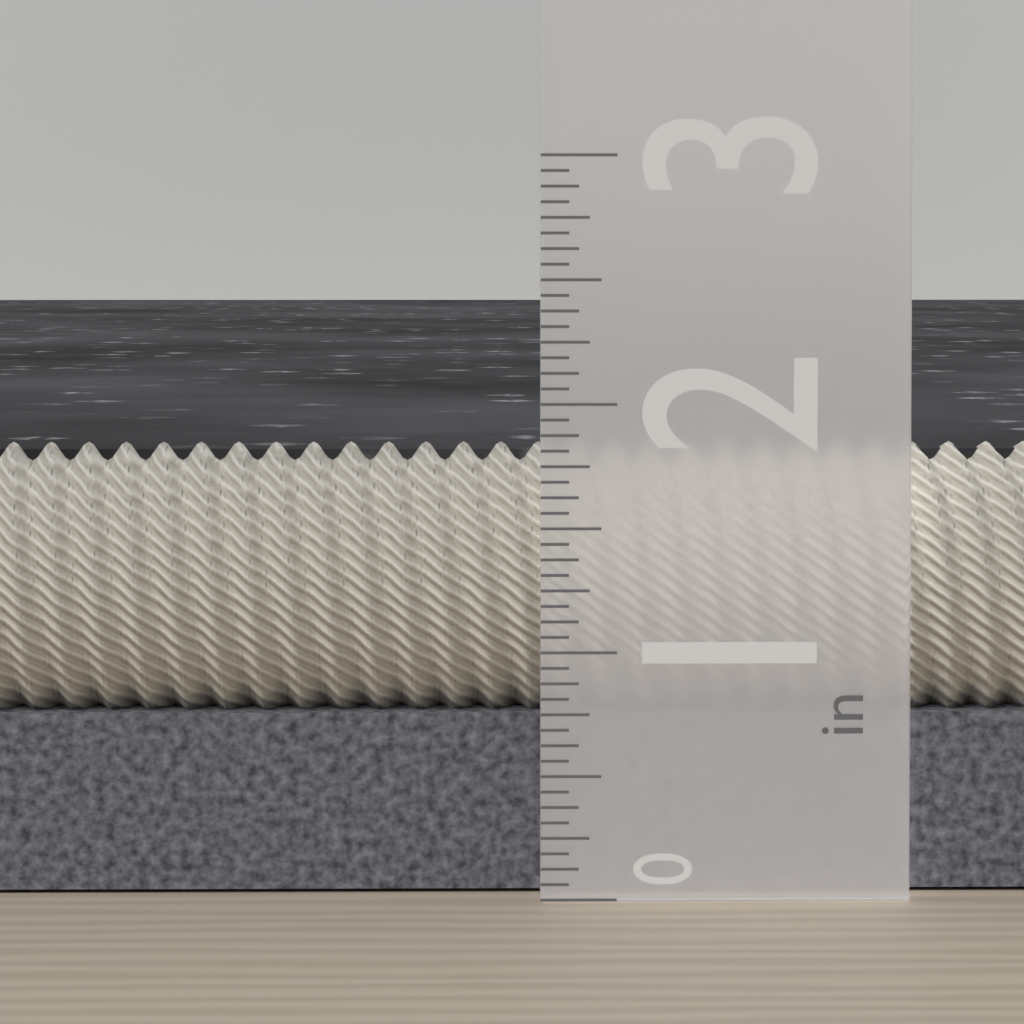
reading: 1.8125 in
